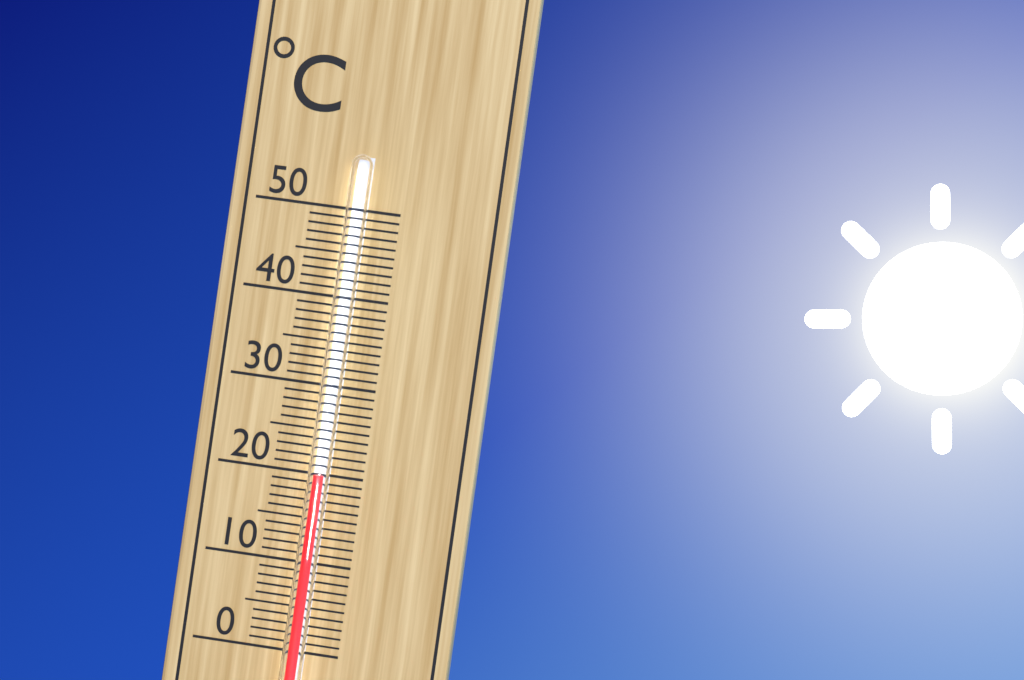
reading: 20 °C
